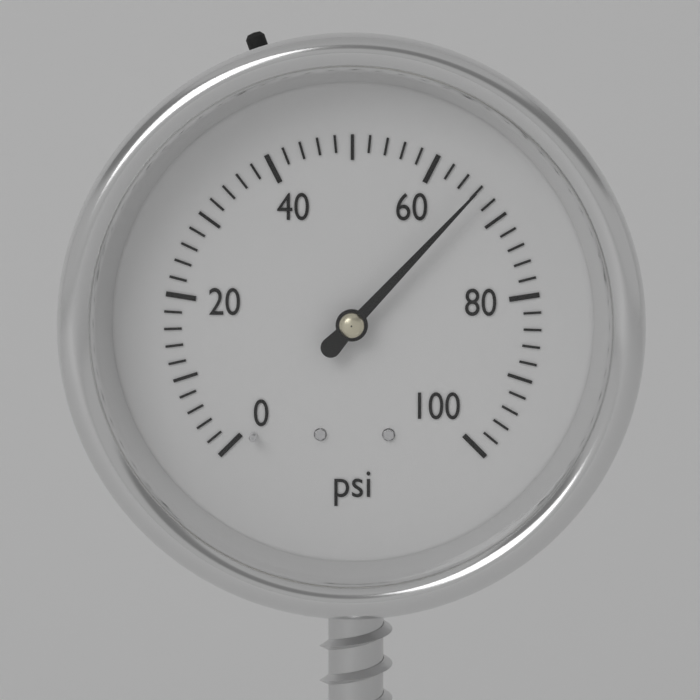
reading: 66 psi
